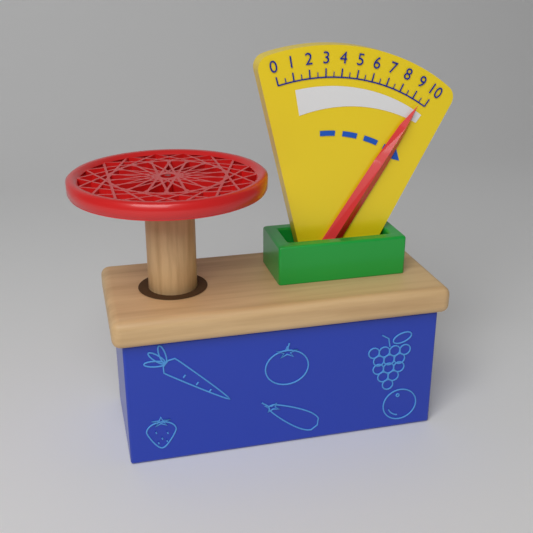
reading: 9.5 (no unit)
